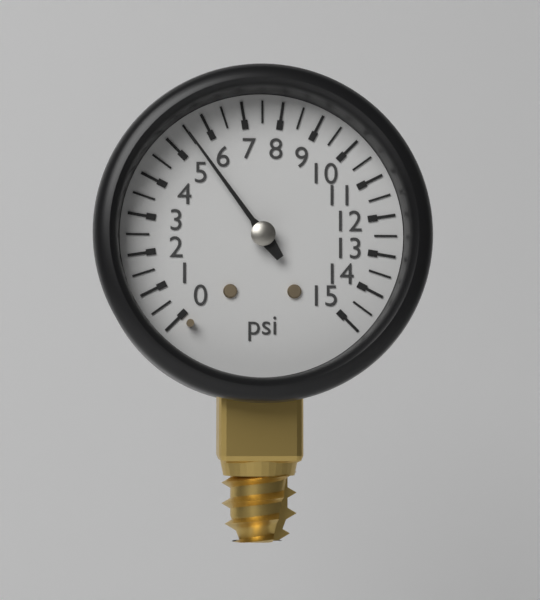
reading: 5.5 psi
